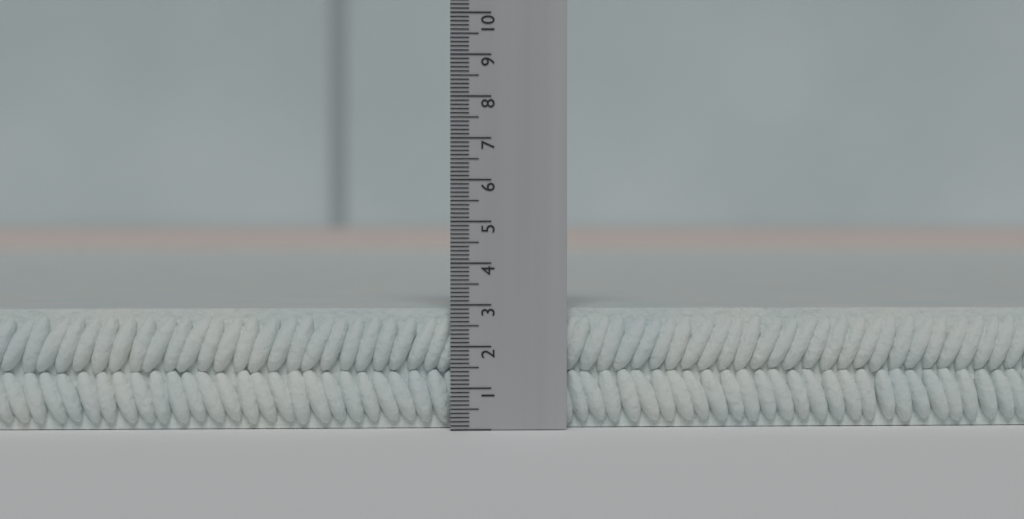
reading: 2.9 (no unit)
